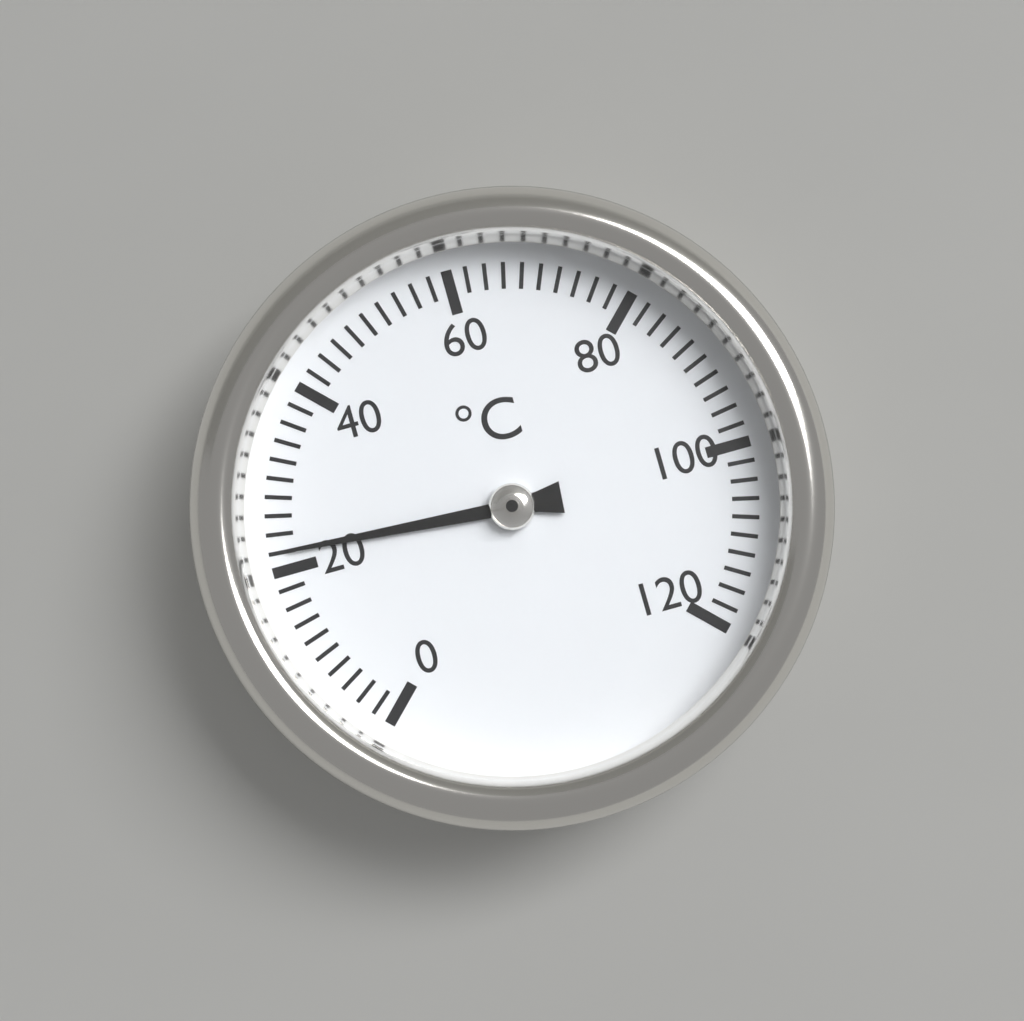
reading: 22 °C
